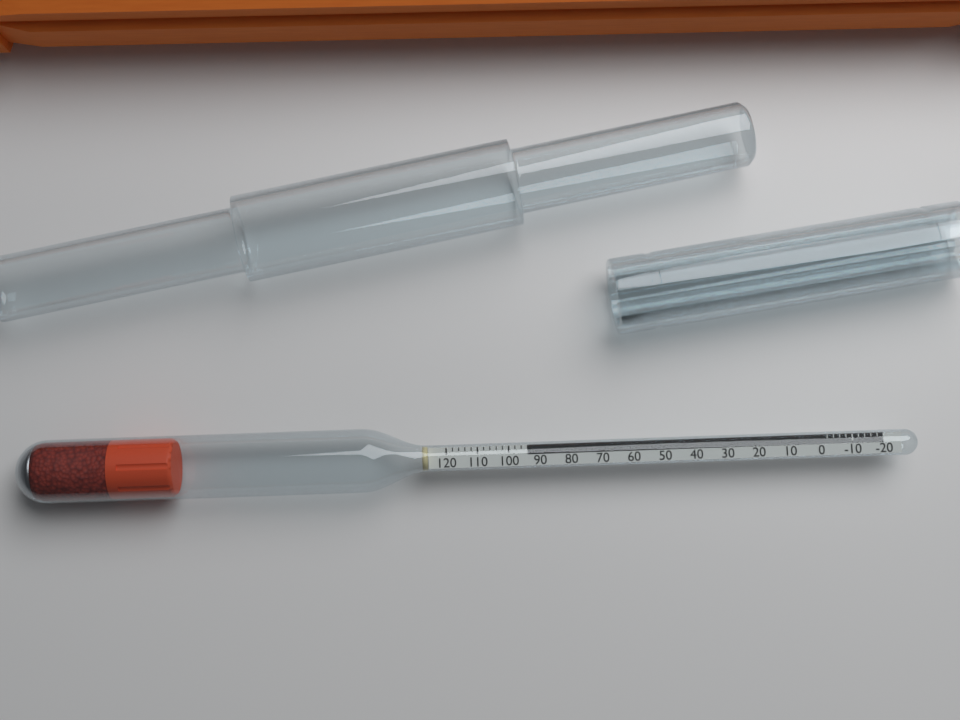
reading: 94 (no unit)
